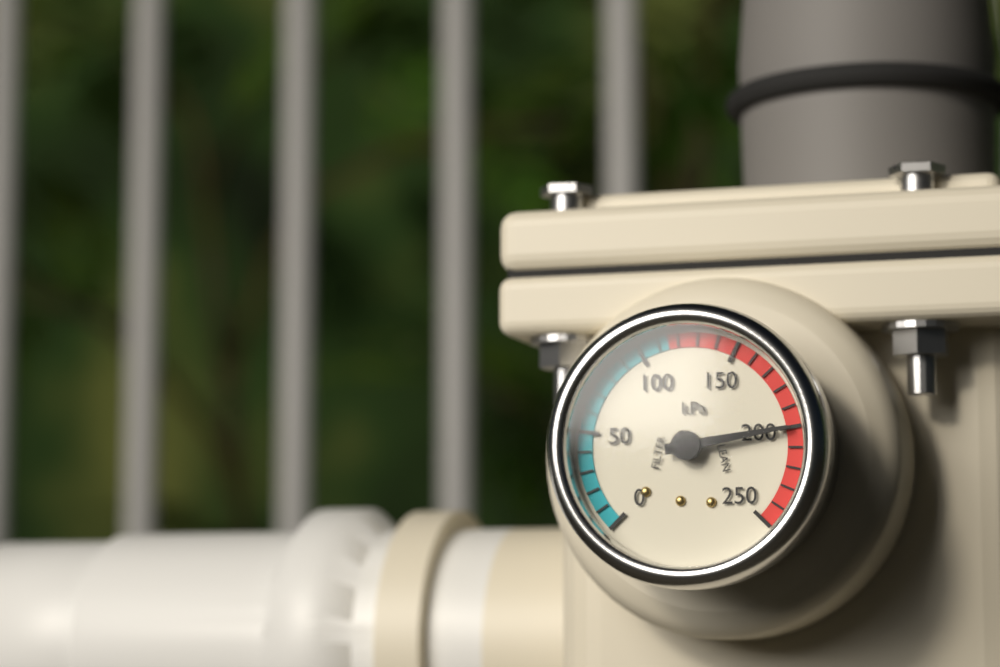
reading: 200 kPa
